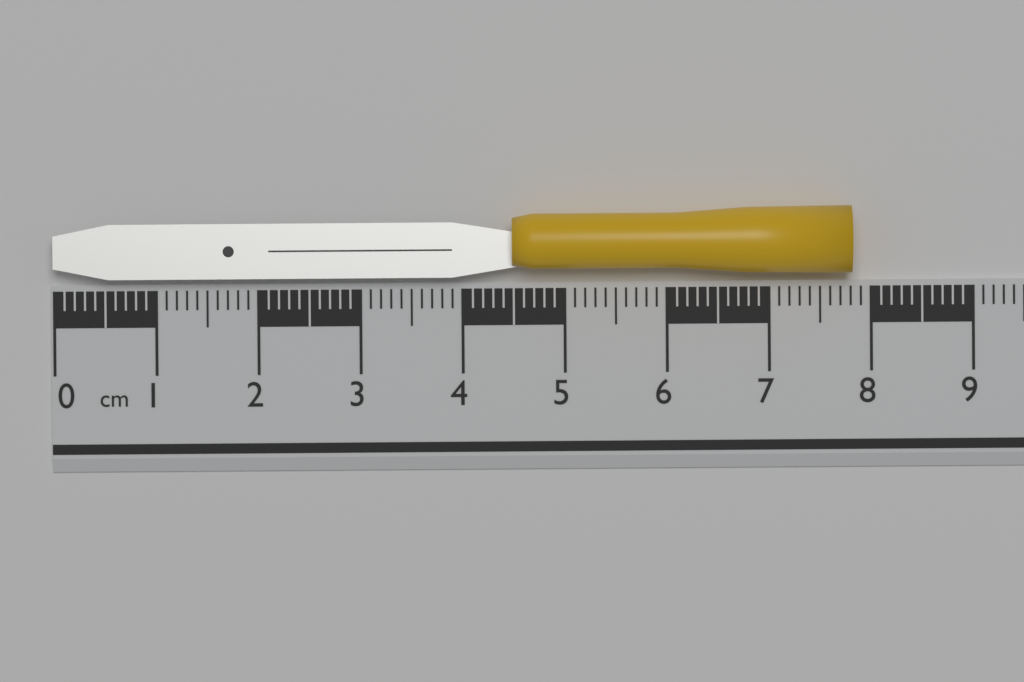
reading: 7.8 cm
